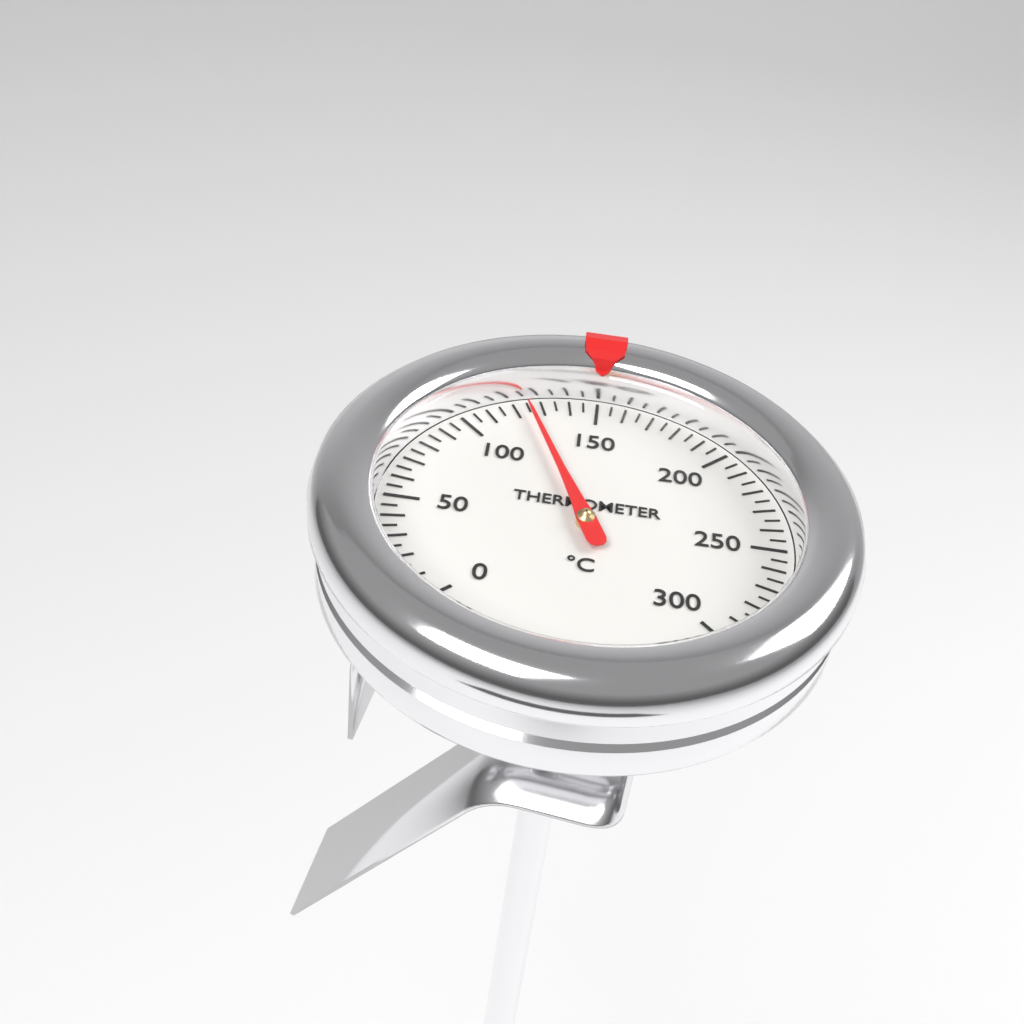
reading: 125 °C
